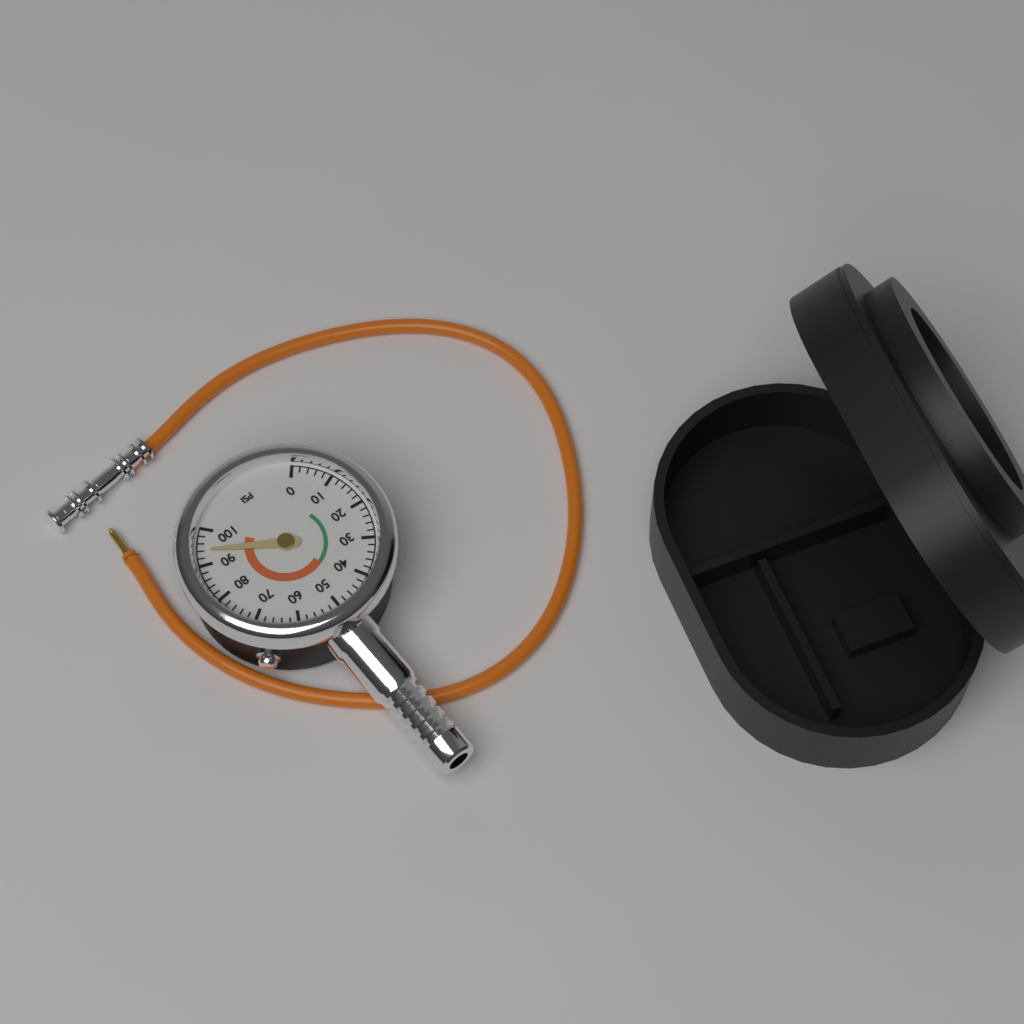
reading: 94 psi
